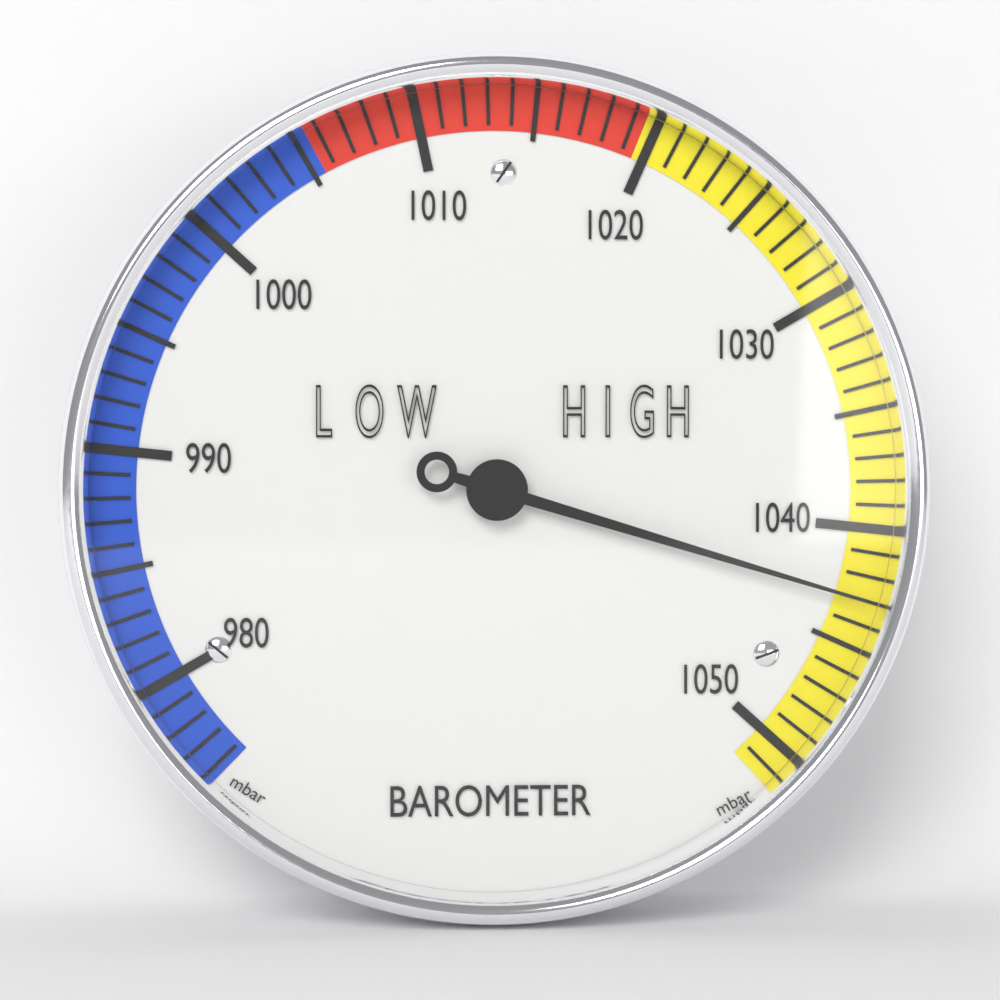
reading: 1043 mbar
